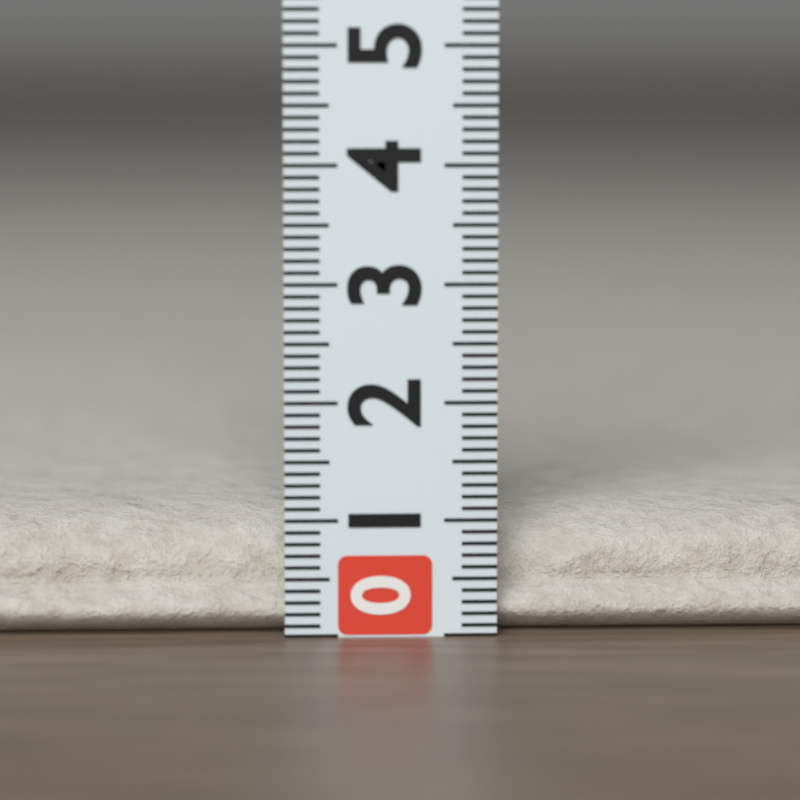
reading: 1.0 (no unit)
